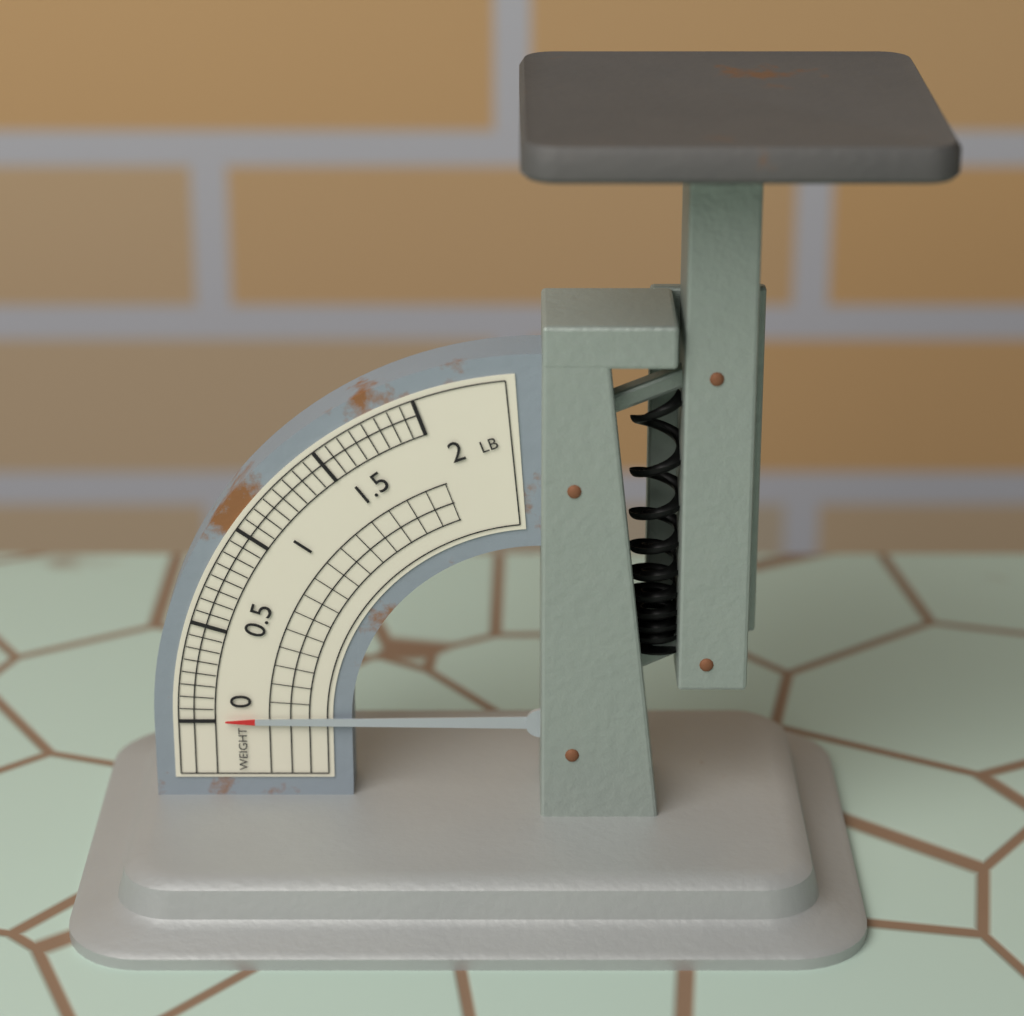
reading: 0.0000 lb
